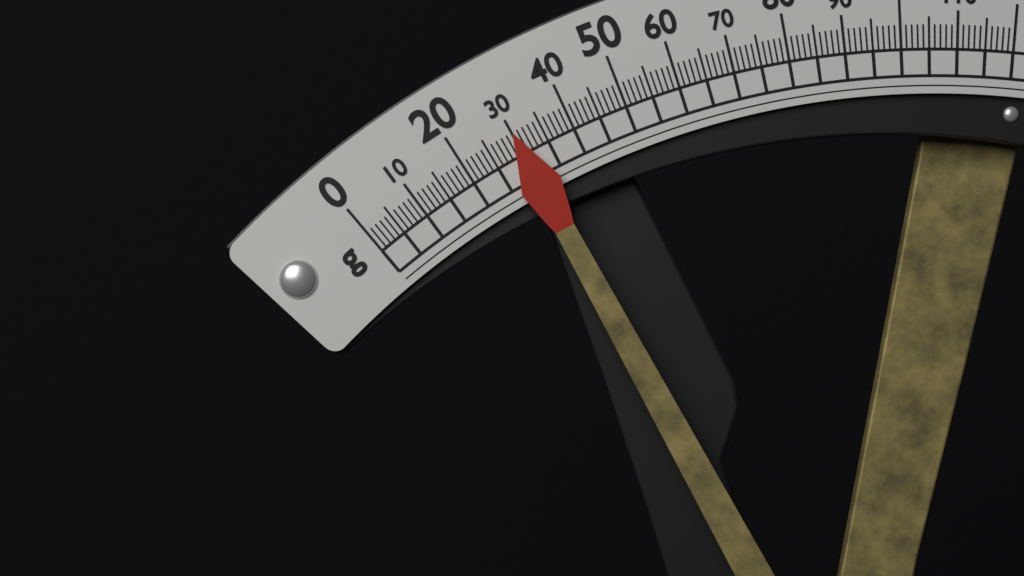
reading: 30 g
